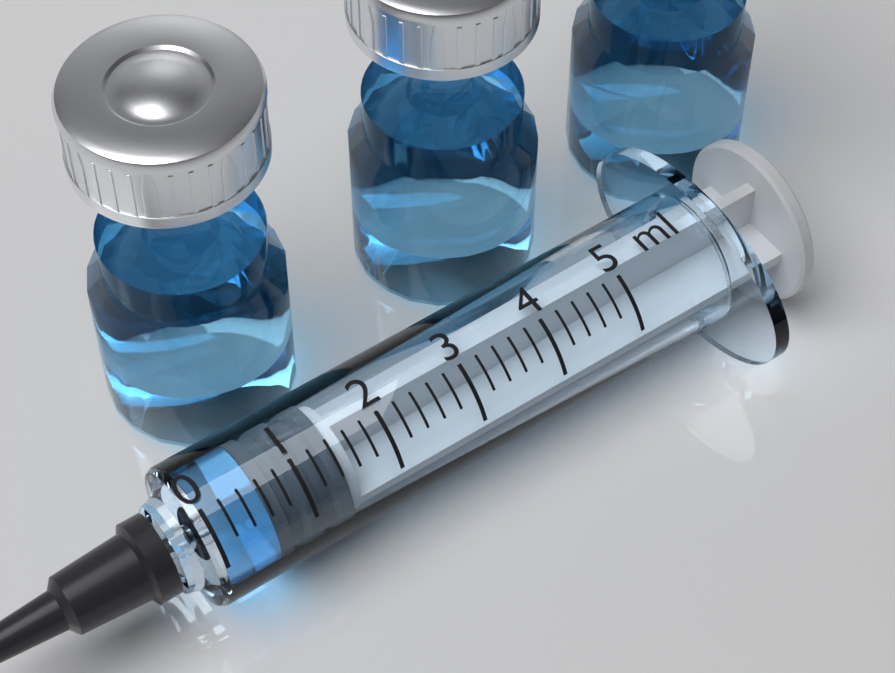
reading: 0.6 ml
